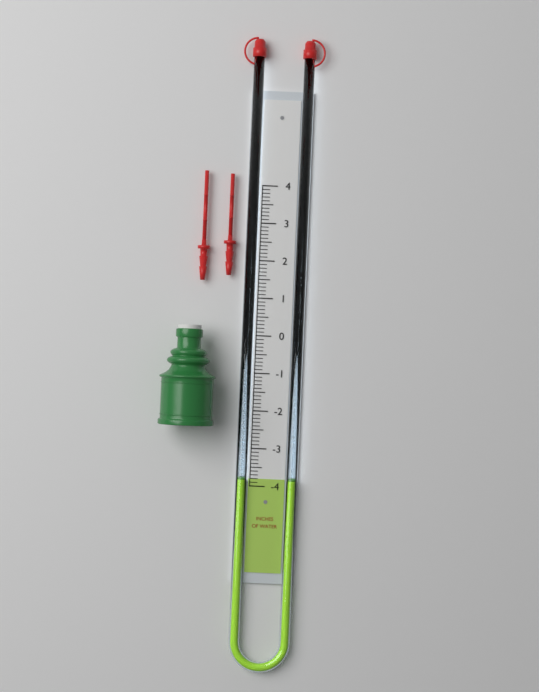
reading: -3.8 in
